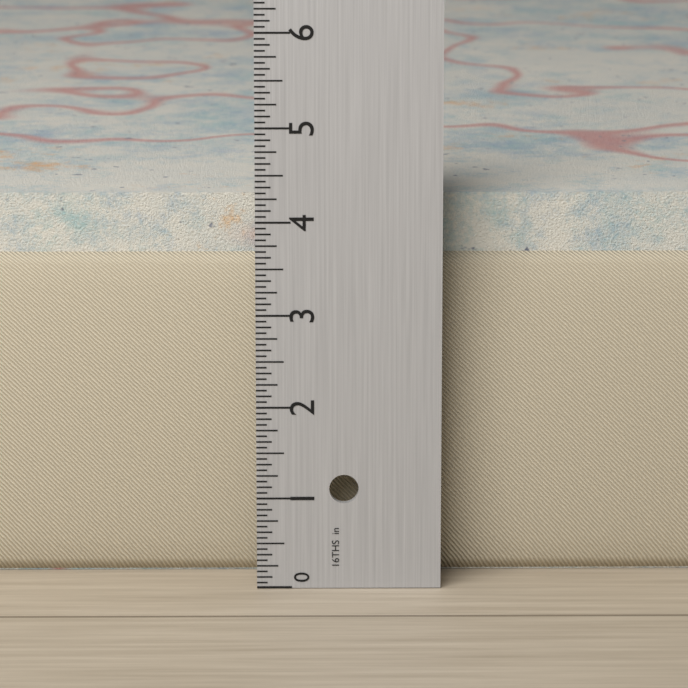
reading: 4.1875 in
